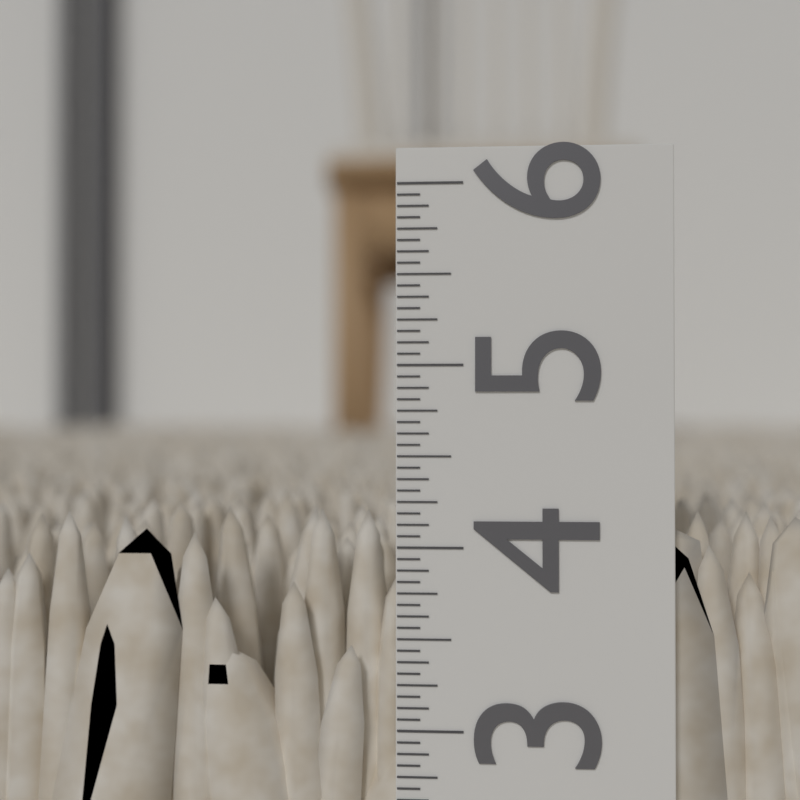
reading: 4.1875 in
